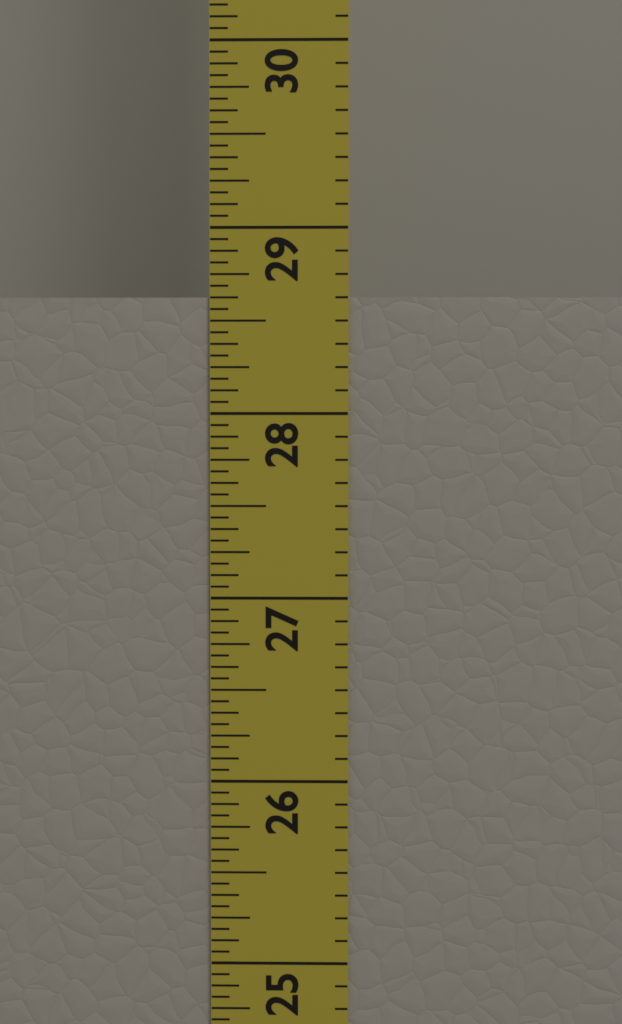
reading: 28.6250 in
